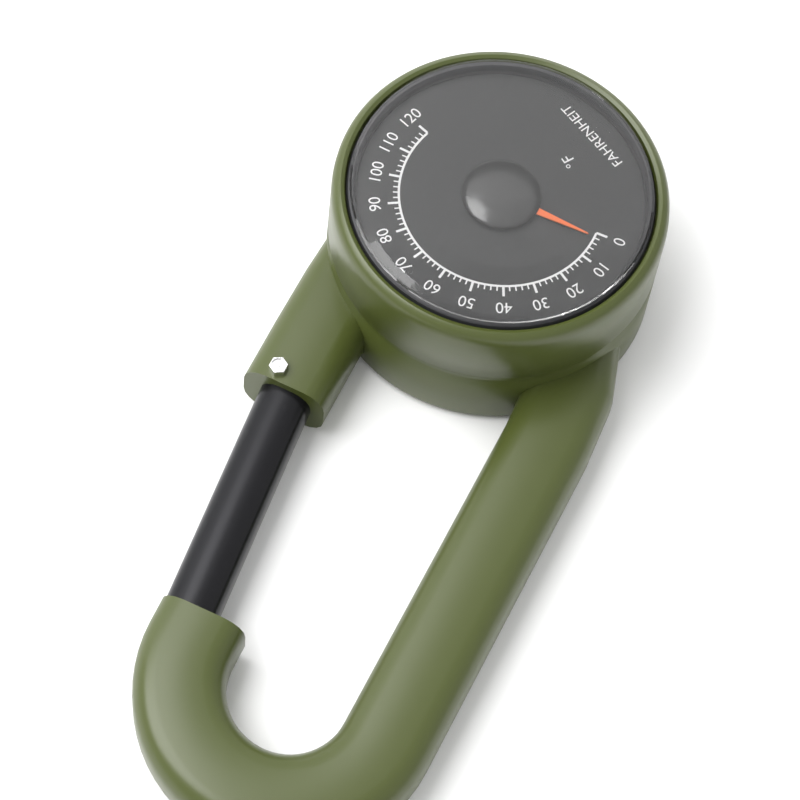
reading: 2 °F
